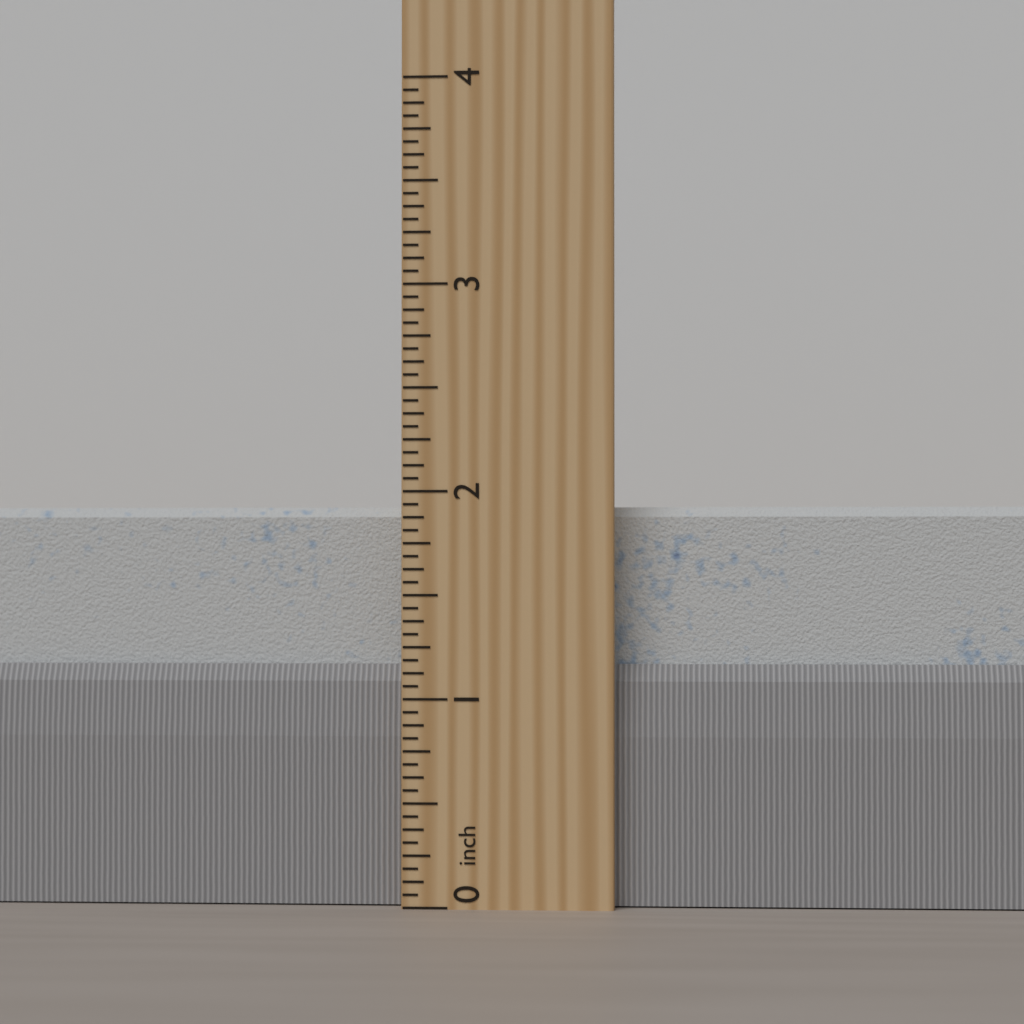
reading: 1.9375 inch
